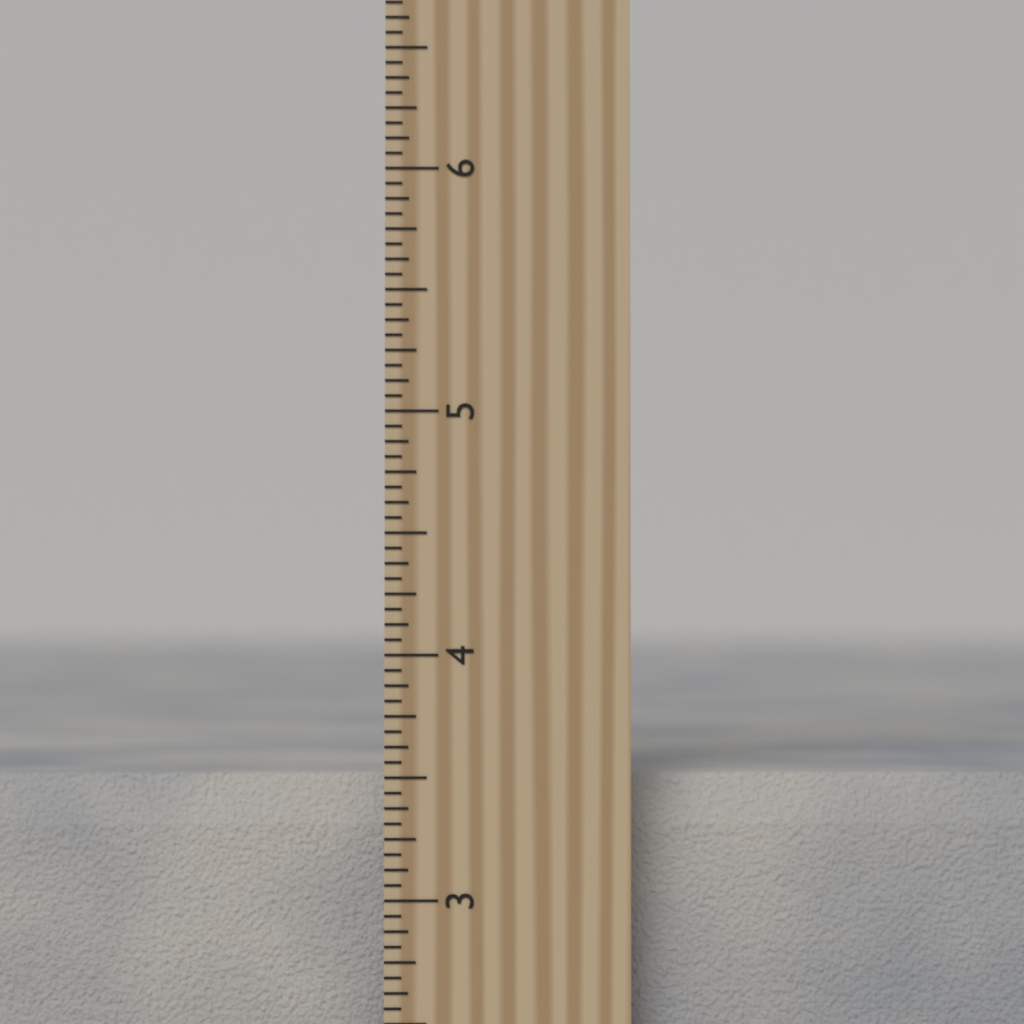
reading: 3.5000 inch
